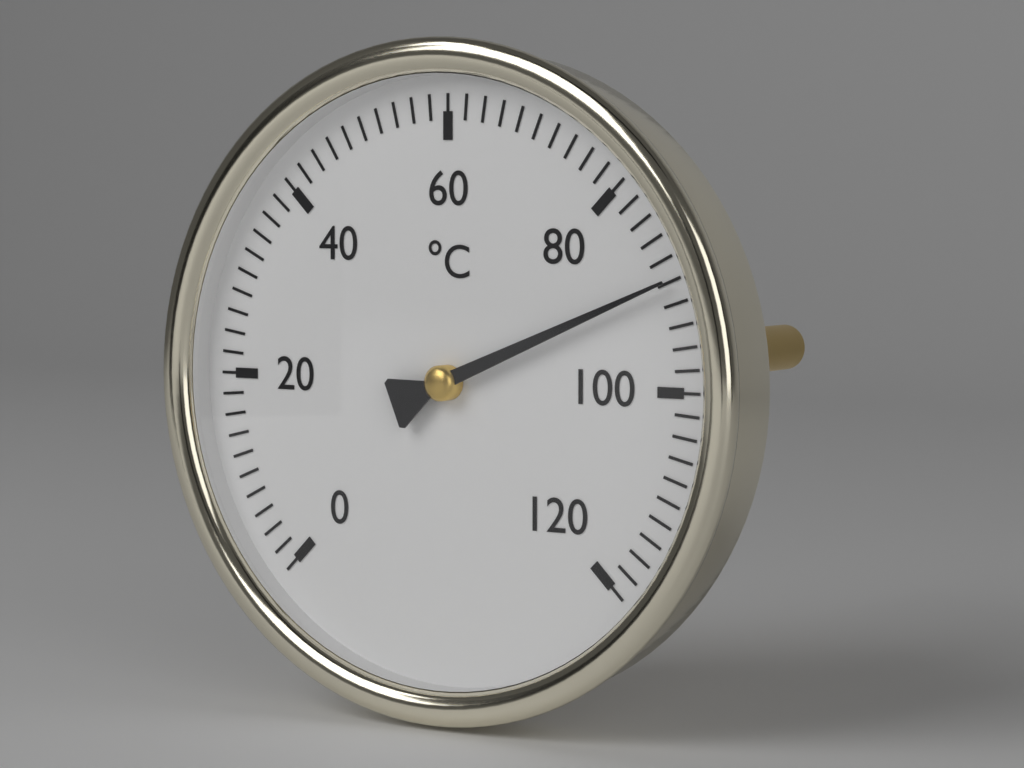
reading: 90 °C
